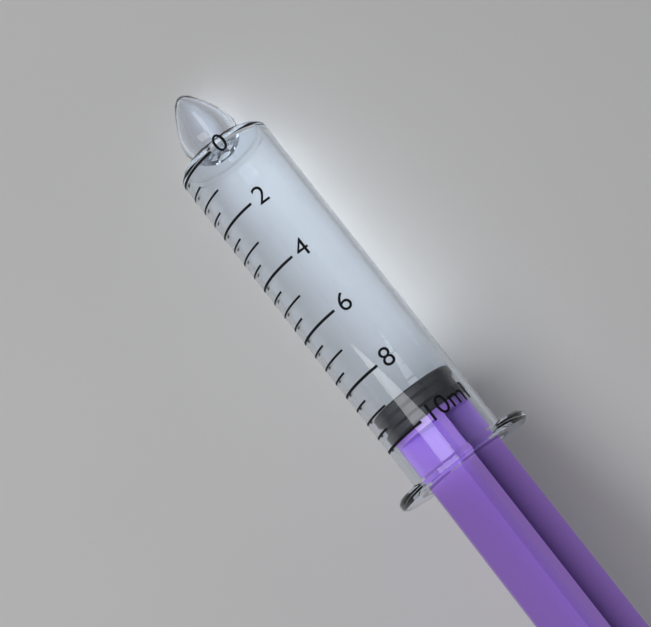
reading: 9.0 ml
